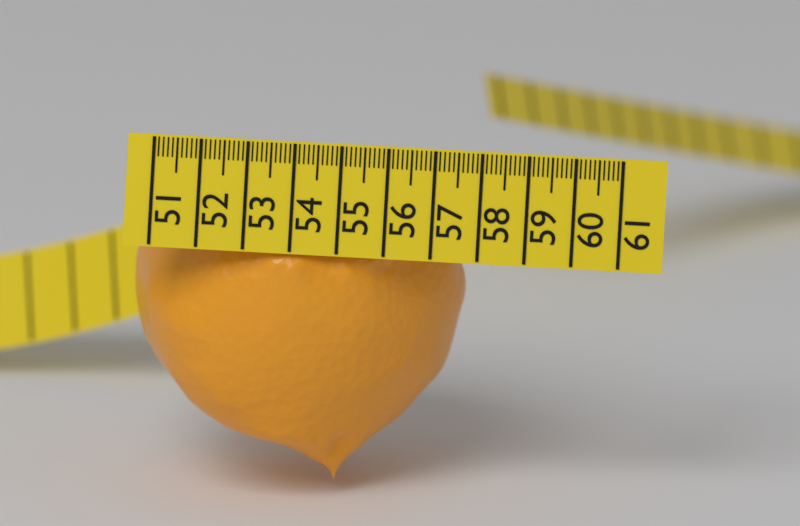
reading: 58.0 (no unit)
